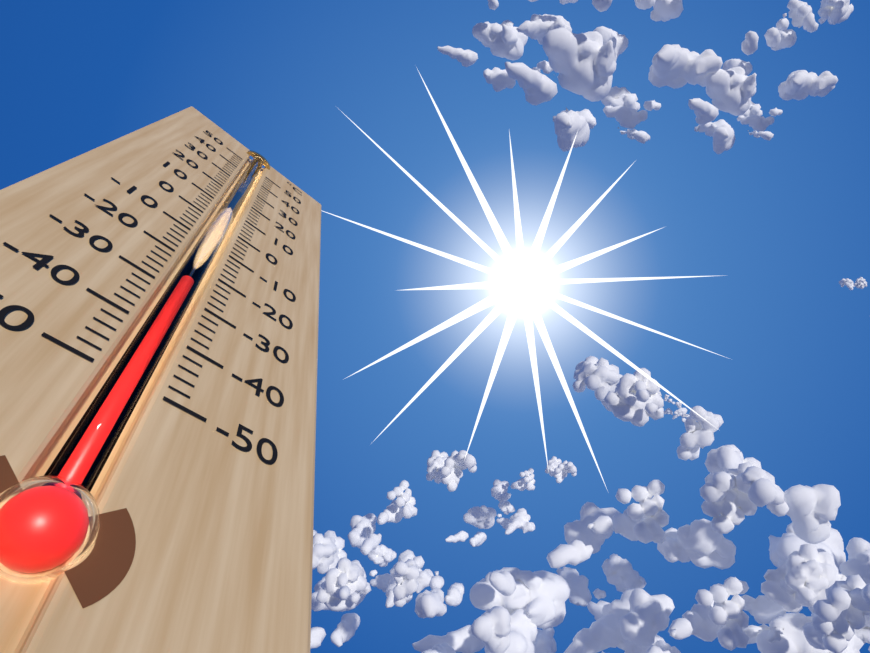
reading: -26 °C
